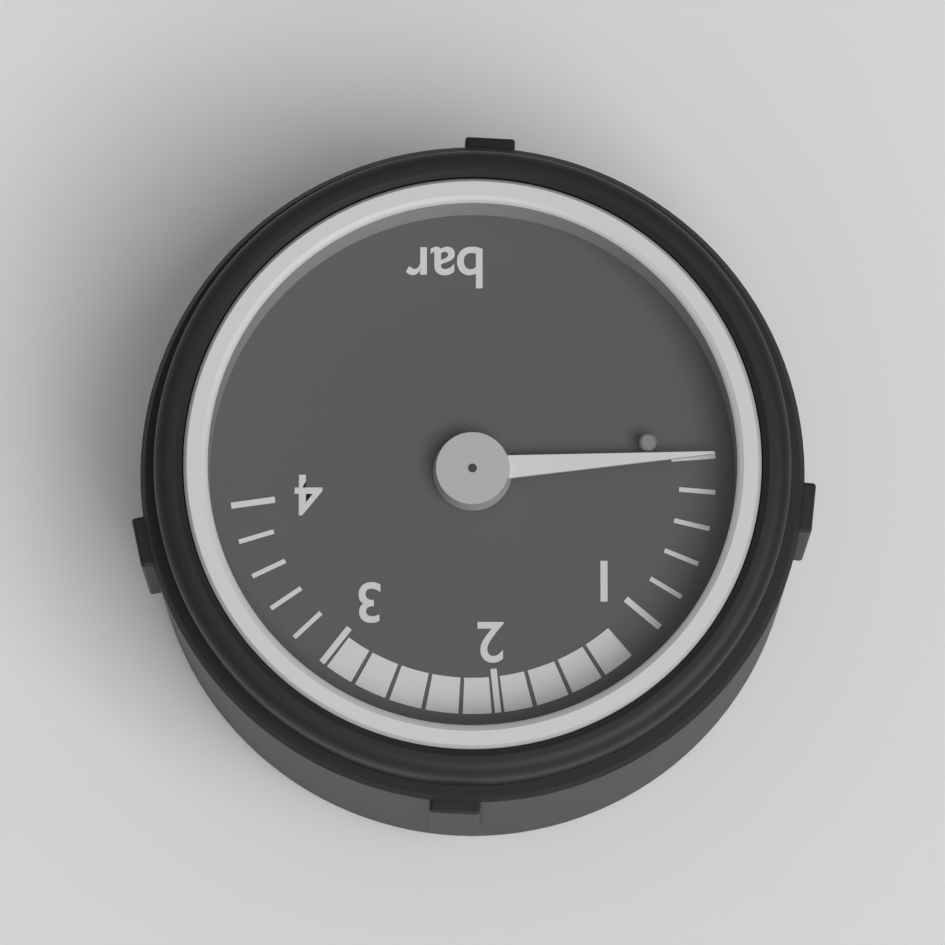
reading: 0.0 bar
